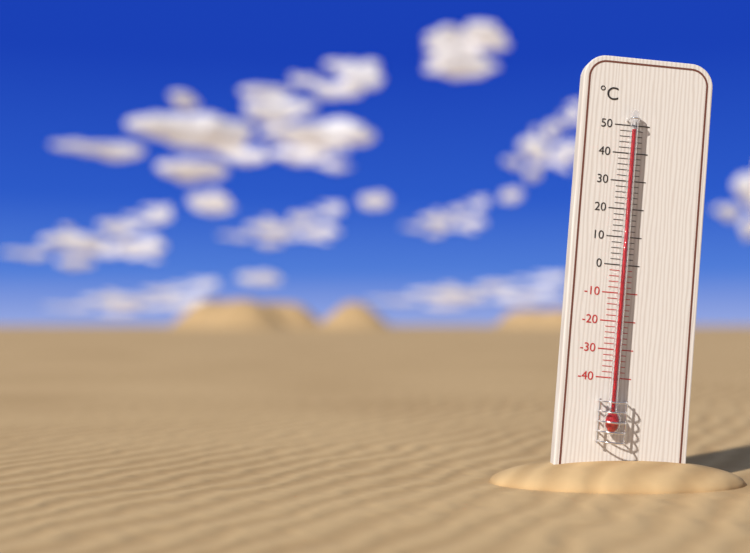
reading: 48 °C
